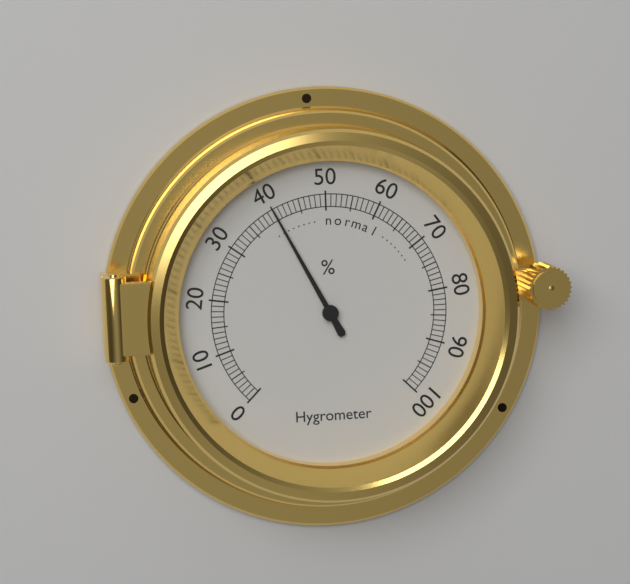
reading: 40 %
